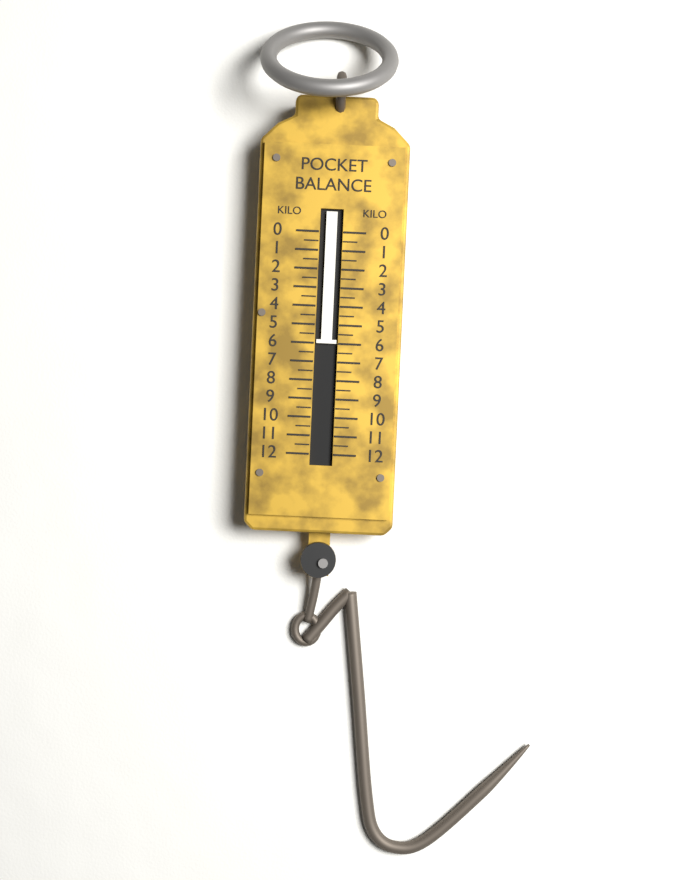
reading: 6.0 kg
